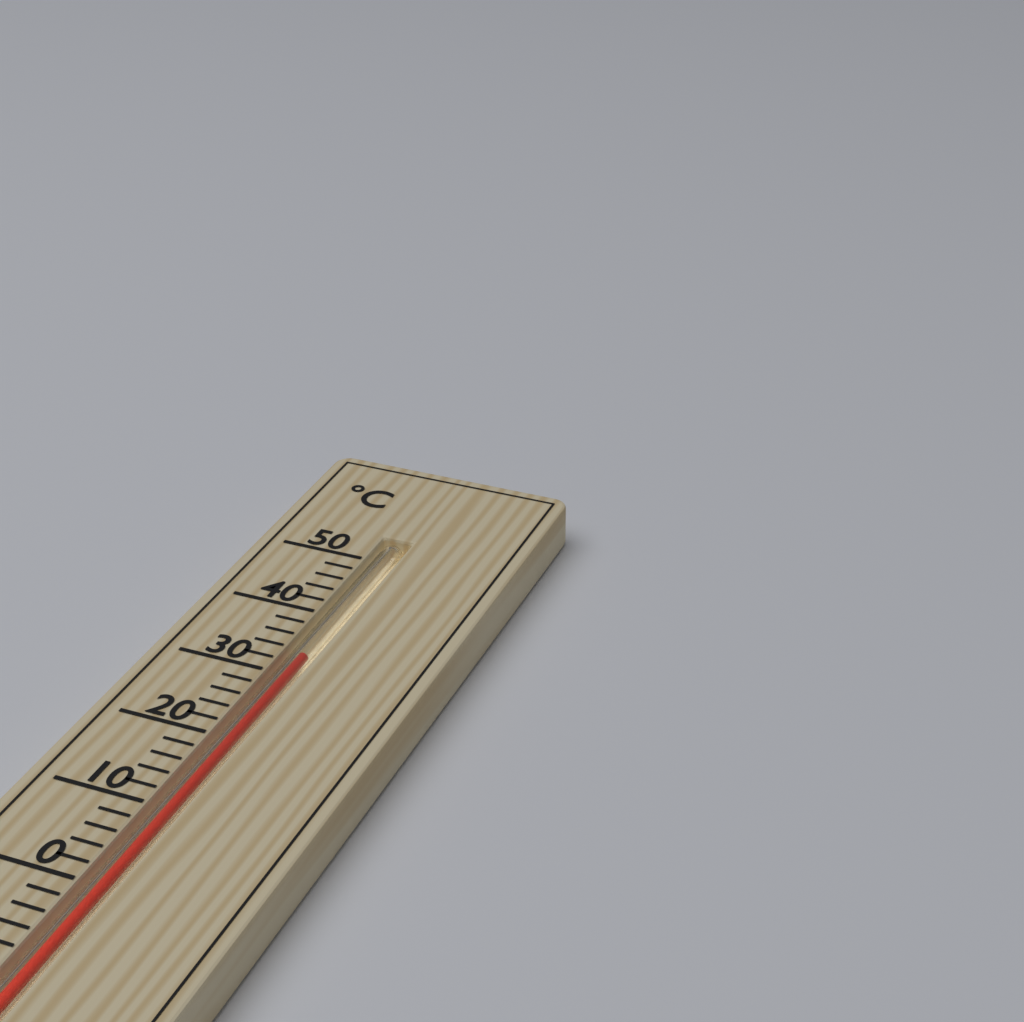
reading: 34 °C
